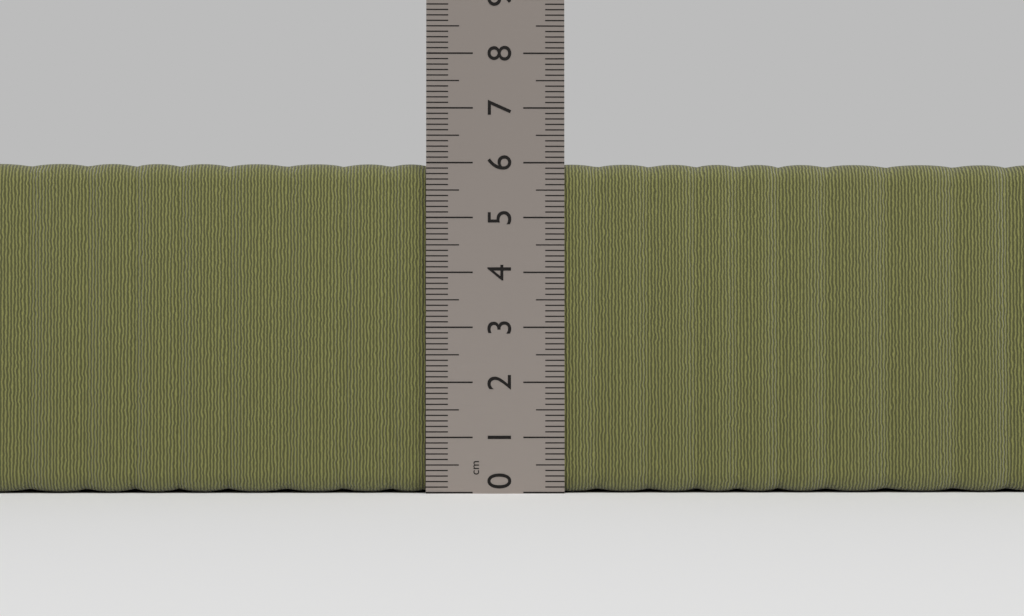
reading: 6.0 cm
